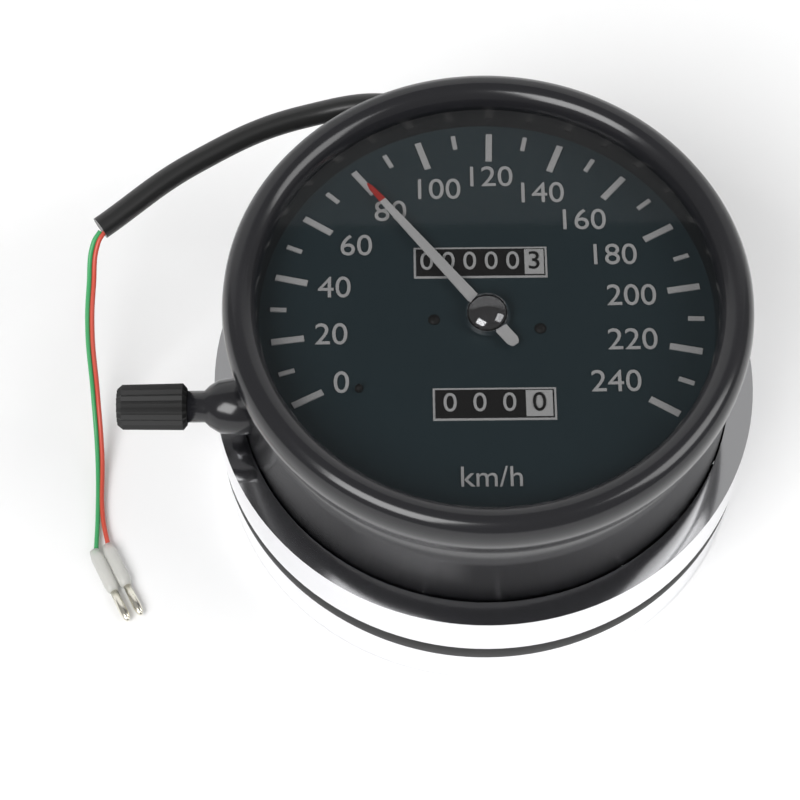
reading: 80 km/h
